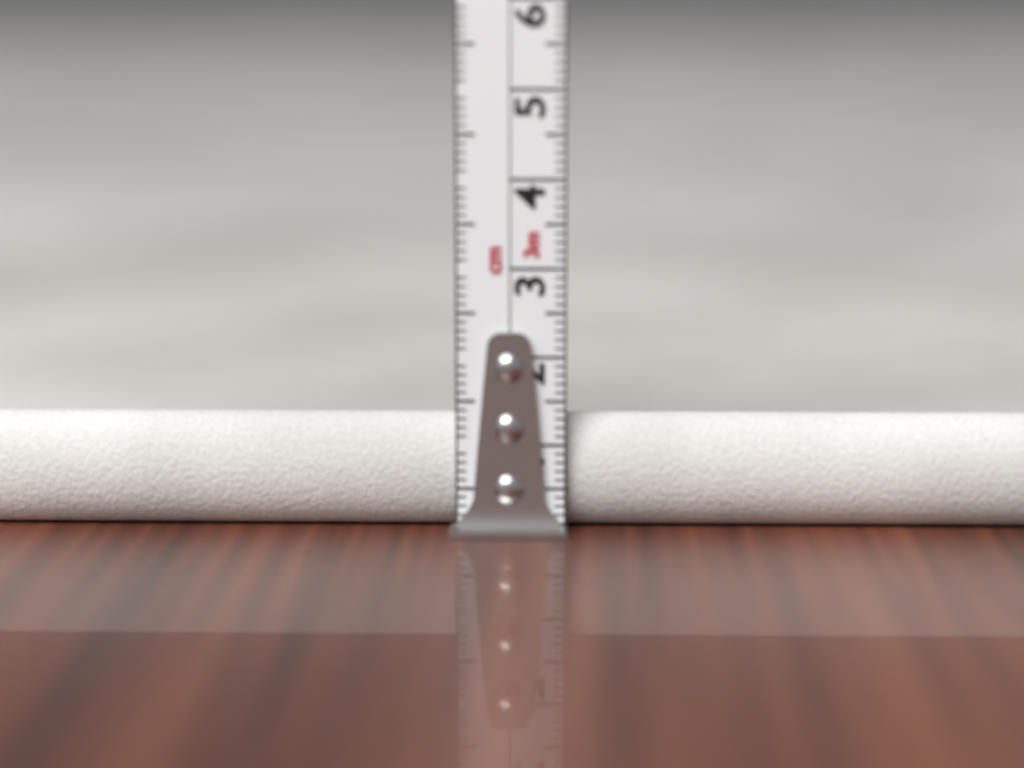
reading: 1.3 cm
